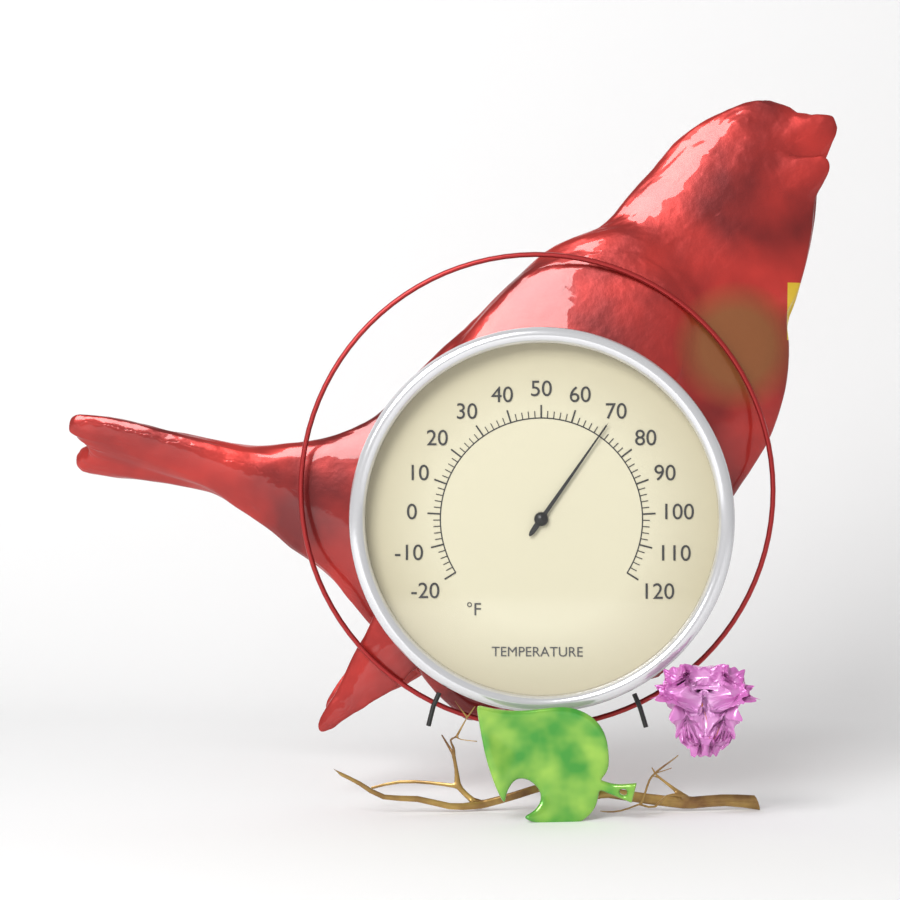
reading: 70 °F
